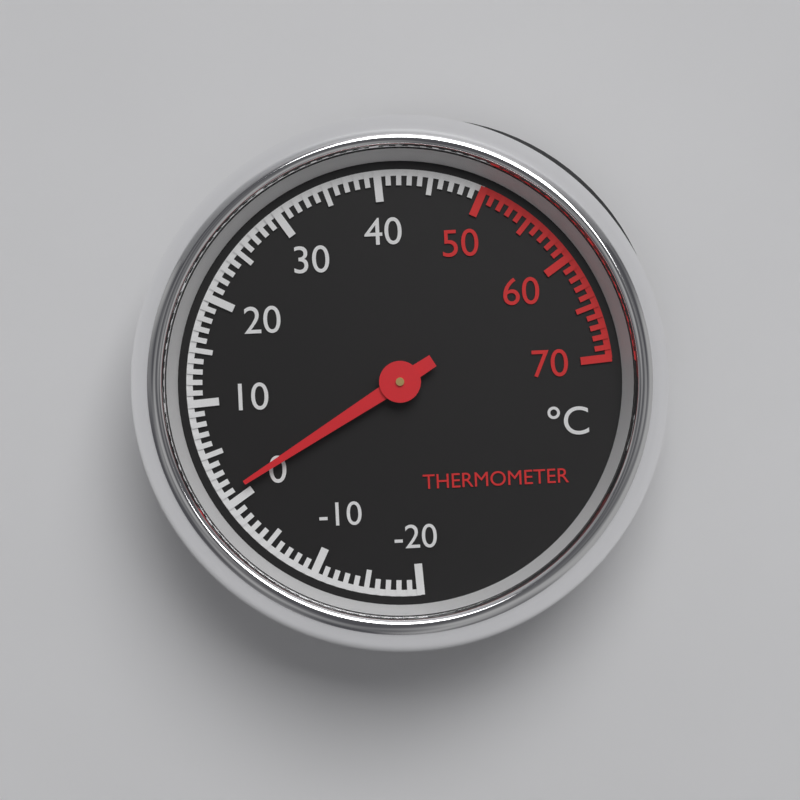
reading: 1 °C
